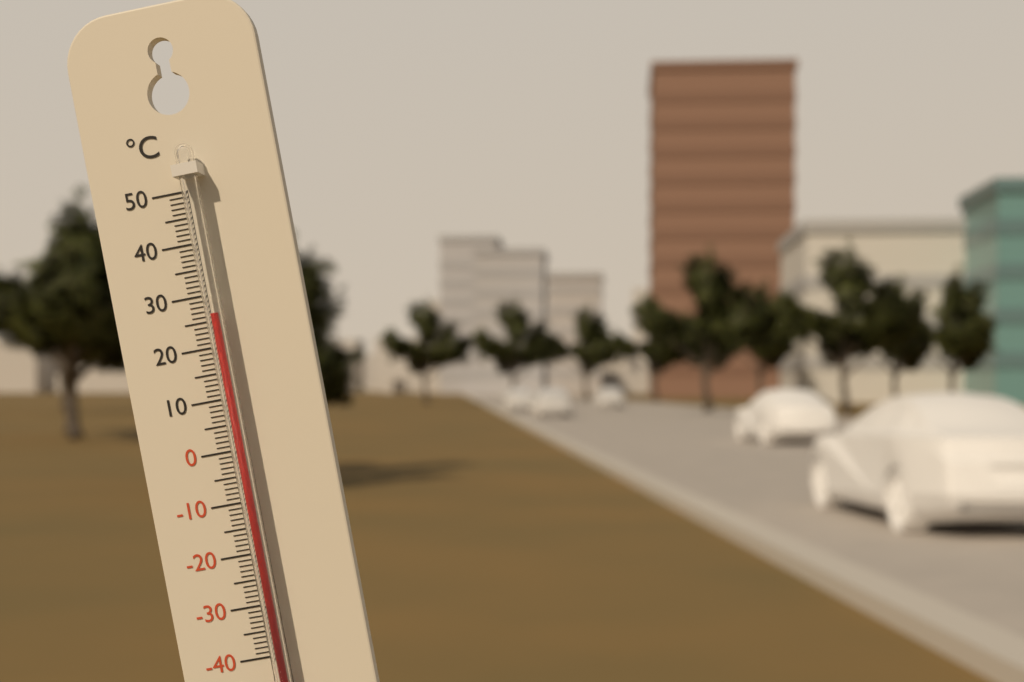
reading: 26 °C
